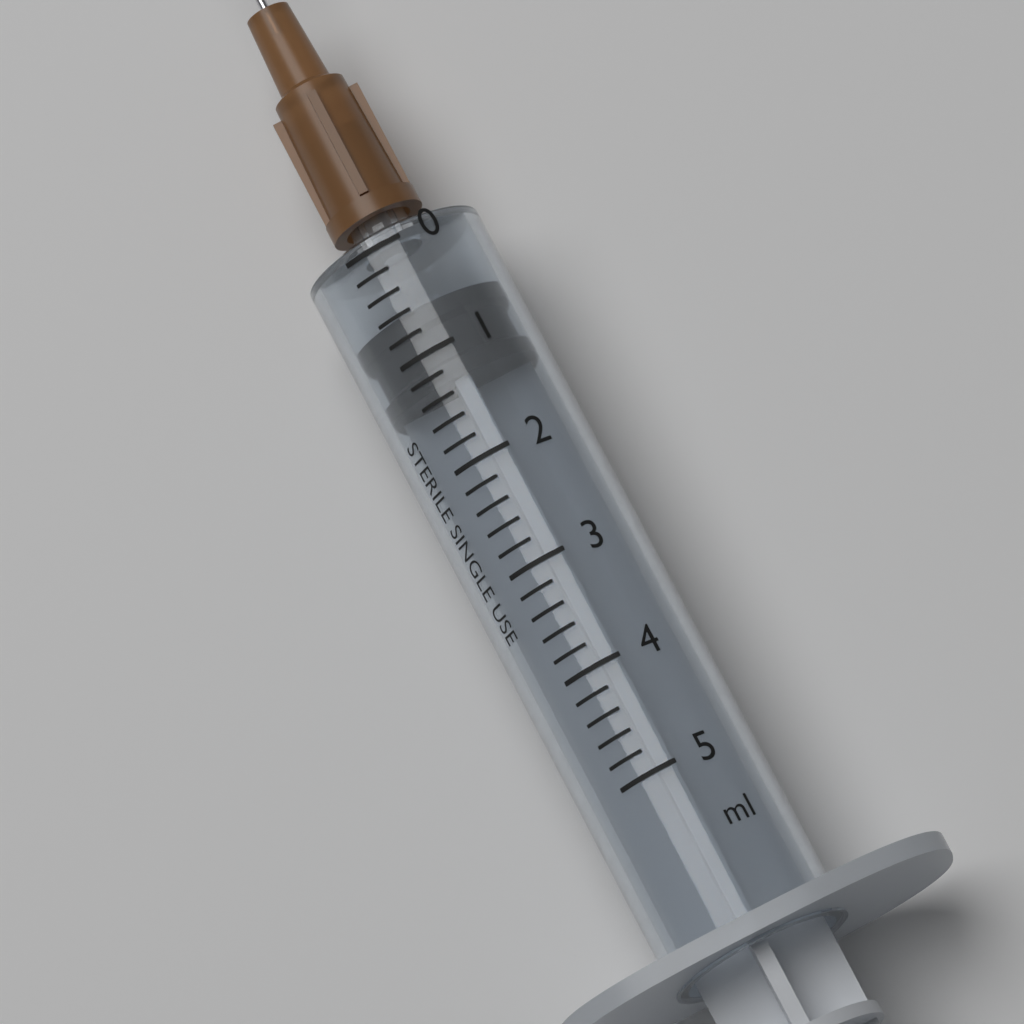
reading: 0.6 ml
